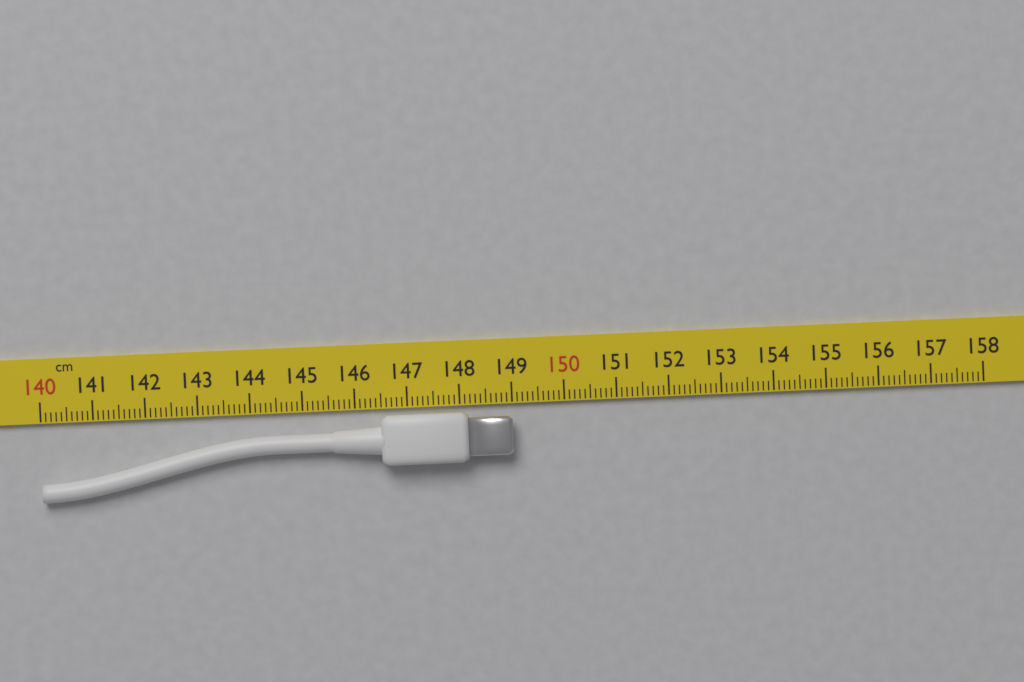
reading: 149.0 cm
